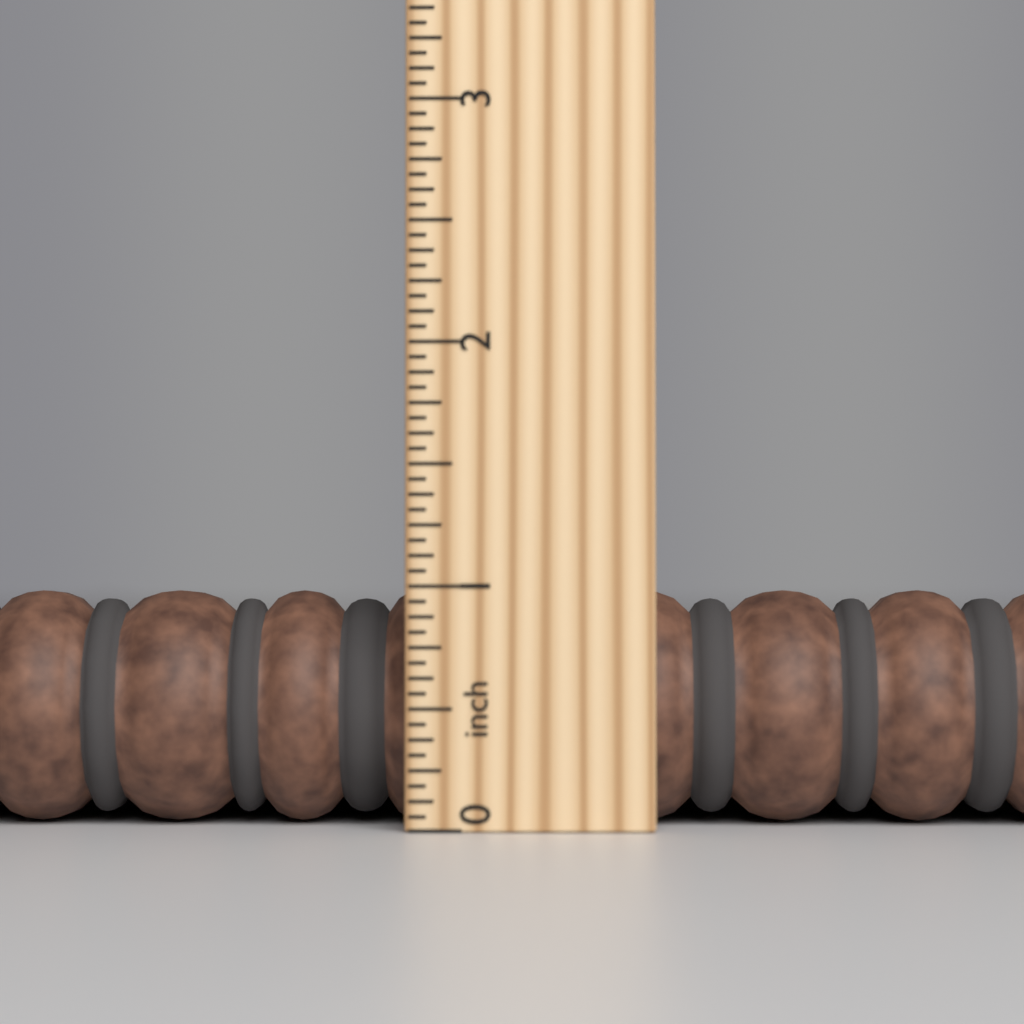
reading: 1.0000 inch
